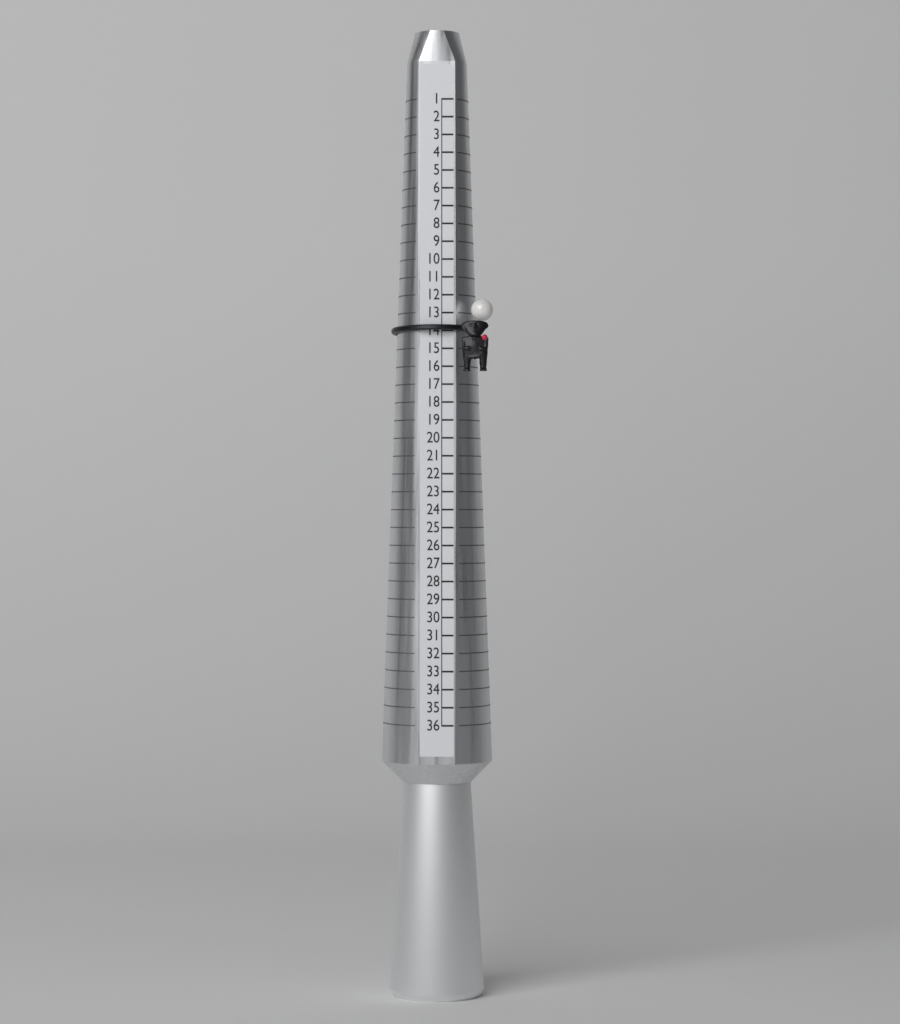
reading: 14 (no unit)
